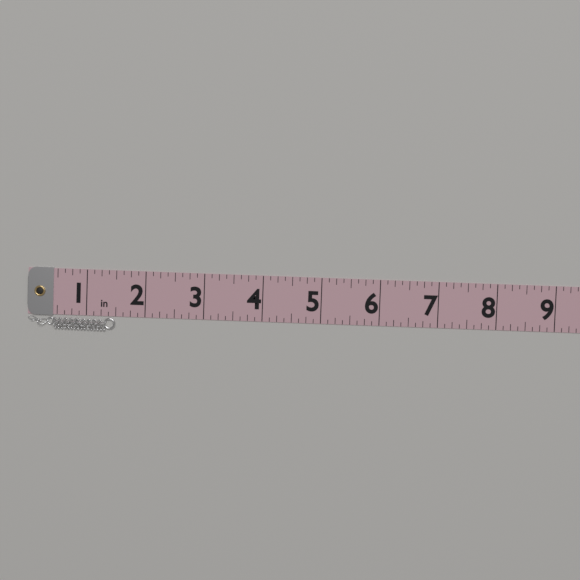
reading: 1.500 in
